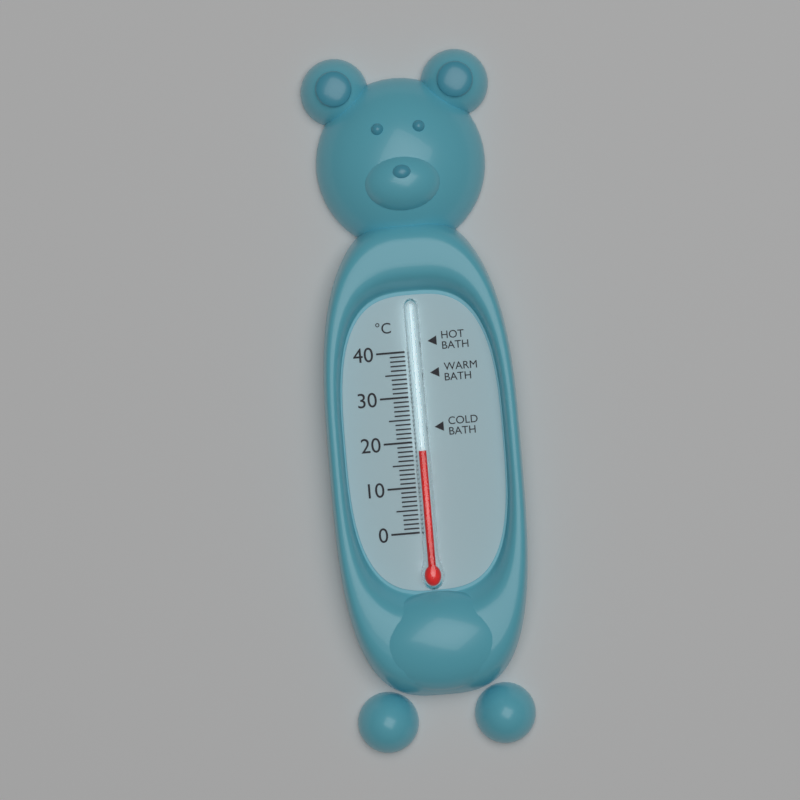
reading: 18 °C
